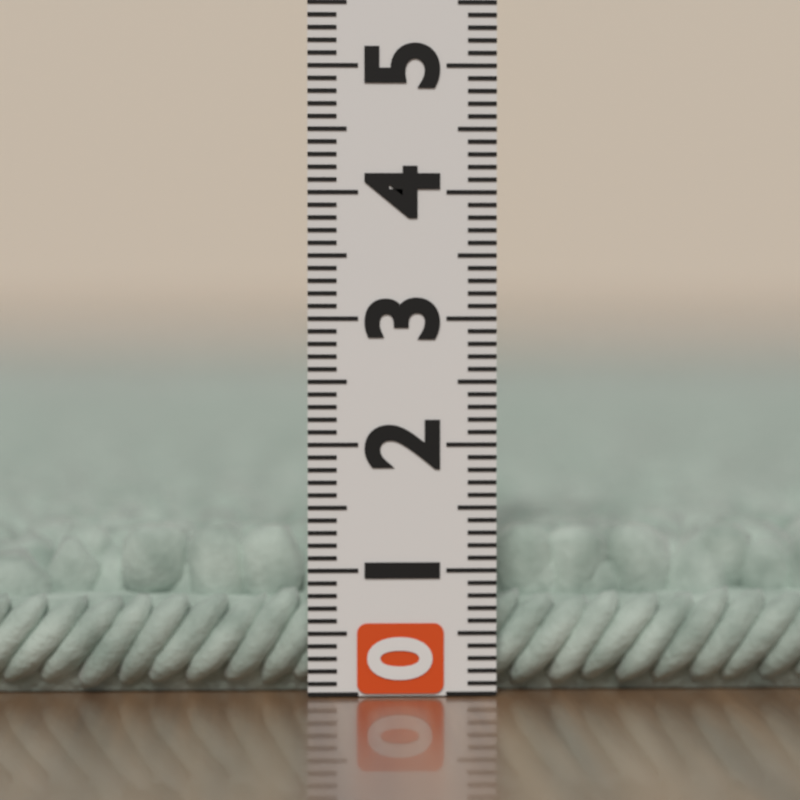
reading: 1.3 (no unit)
